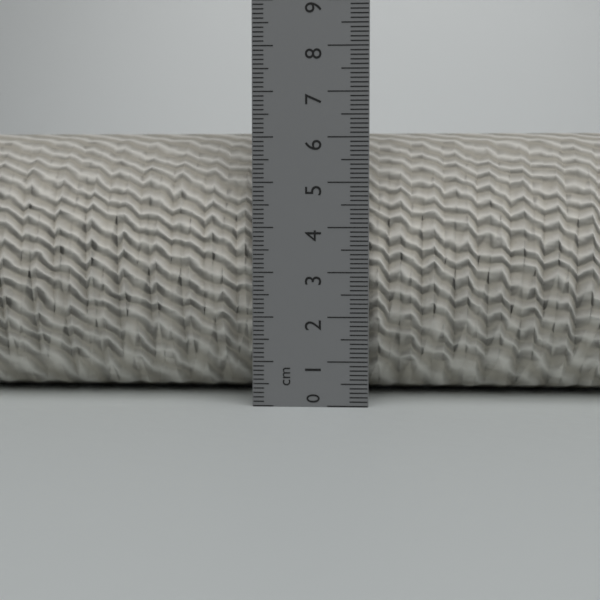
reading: 6.2 cm
